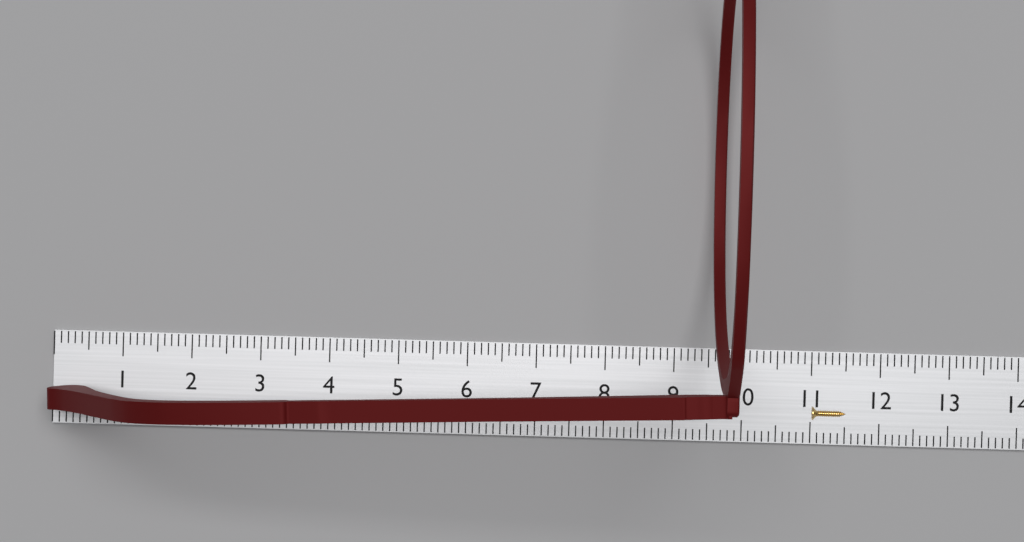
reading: 9.7 cm
